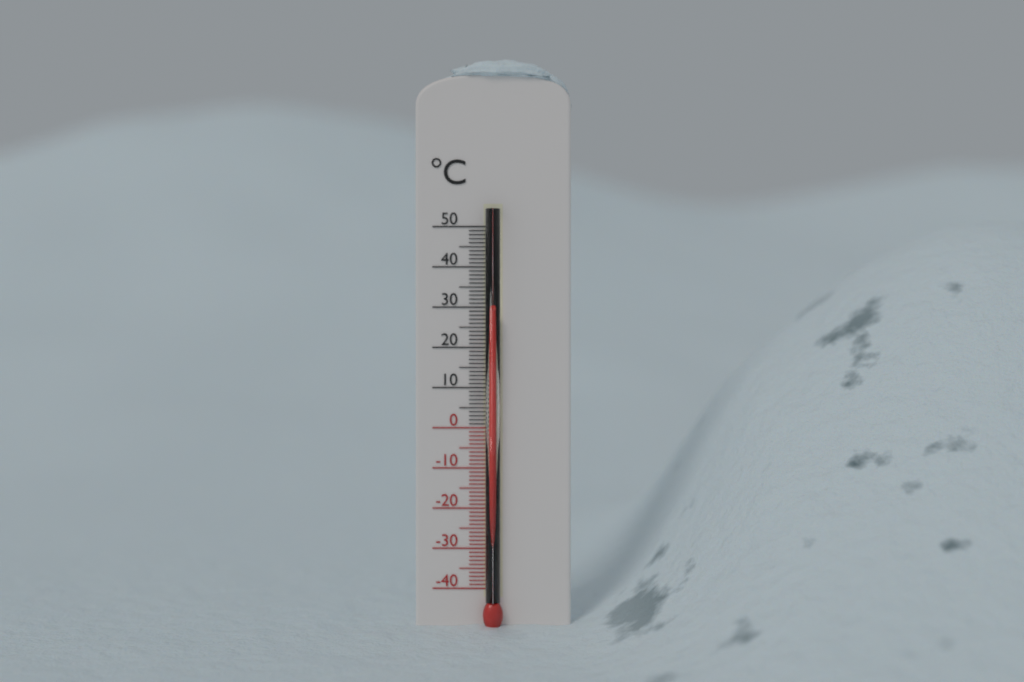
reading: 29 °C
